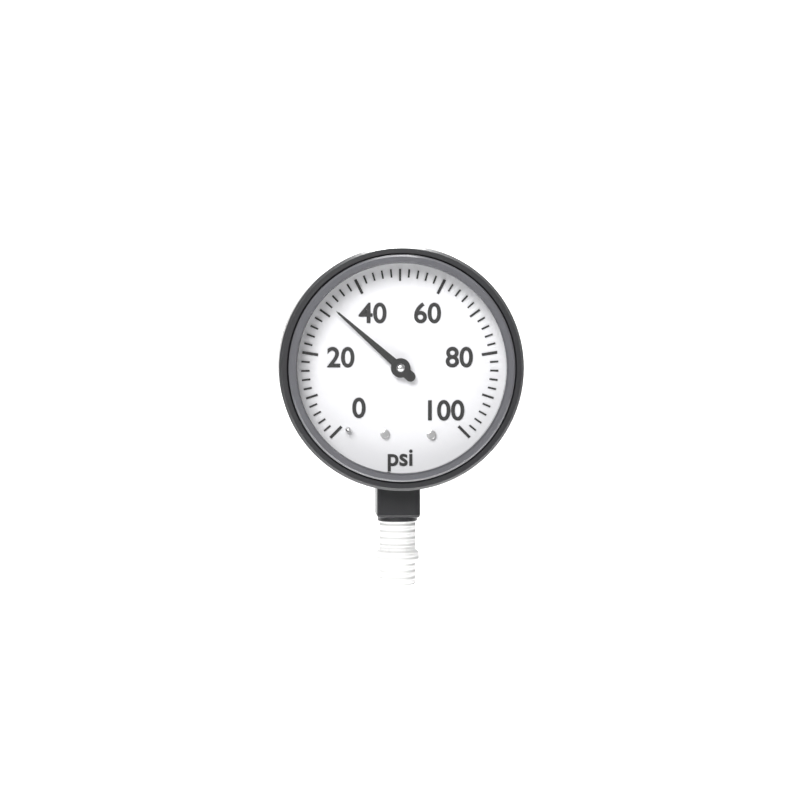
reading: 32 psi
